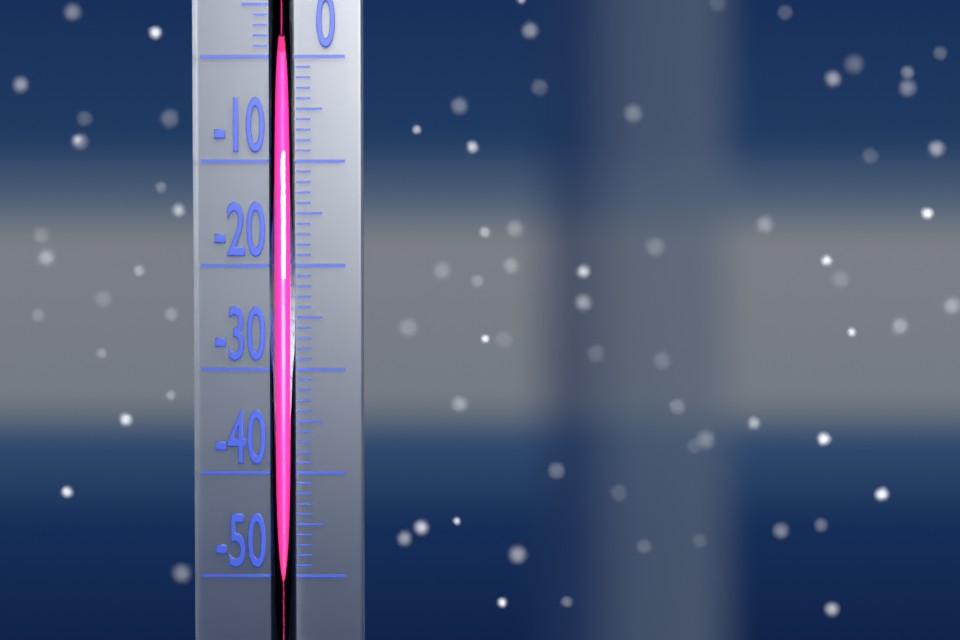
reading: 0 °C
